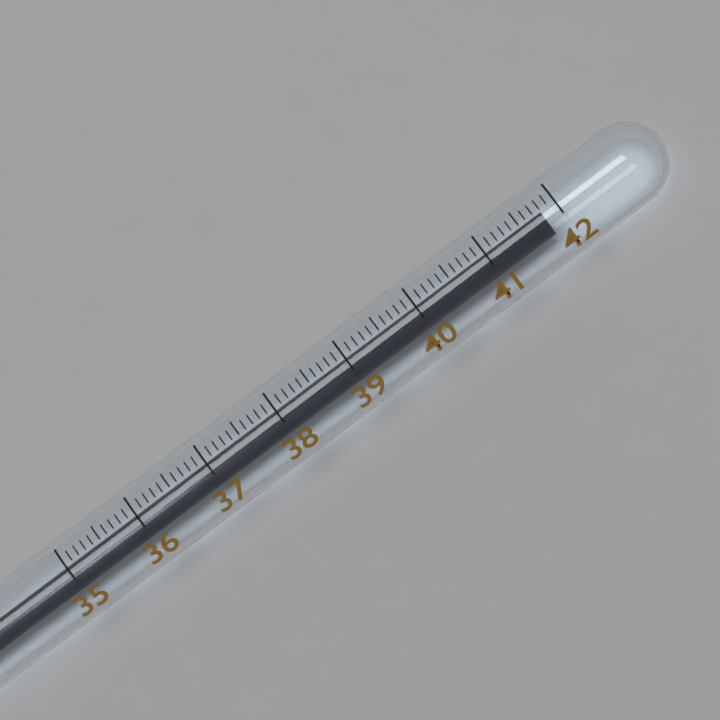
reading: 41.8 (no unit)
